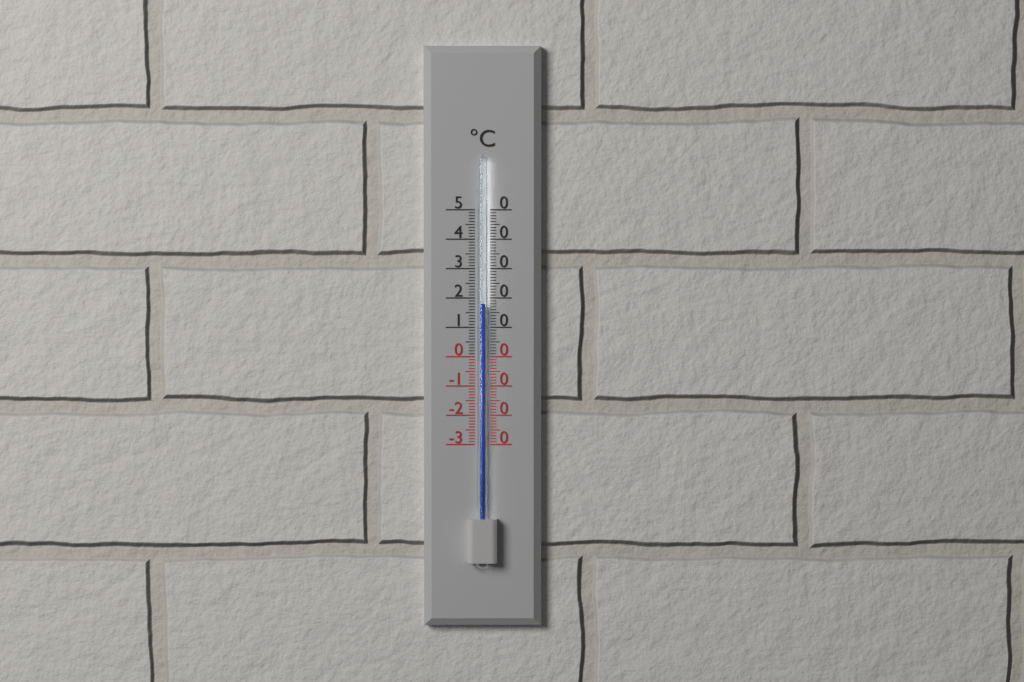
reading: 18 °C
